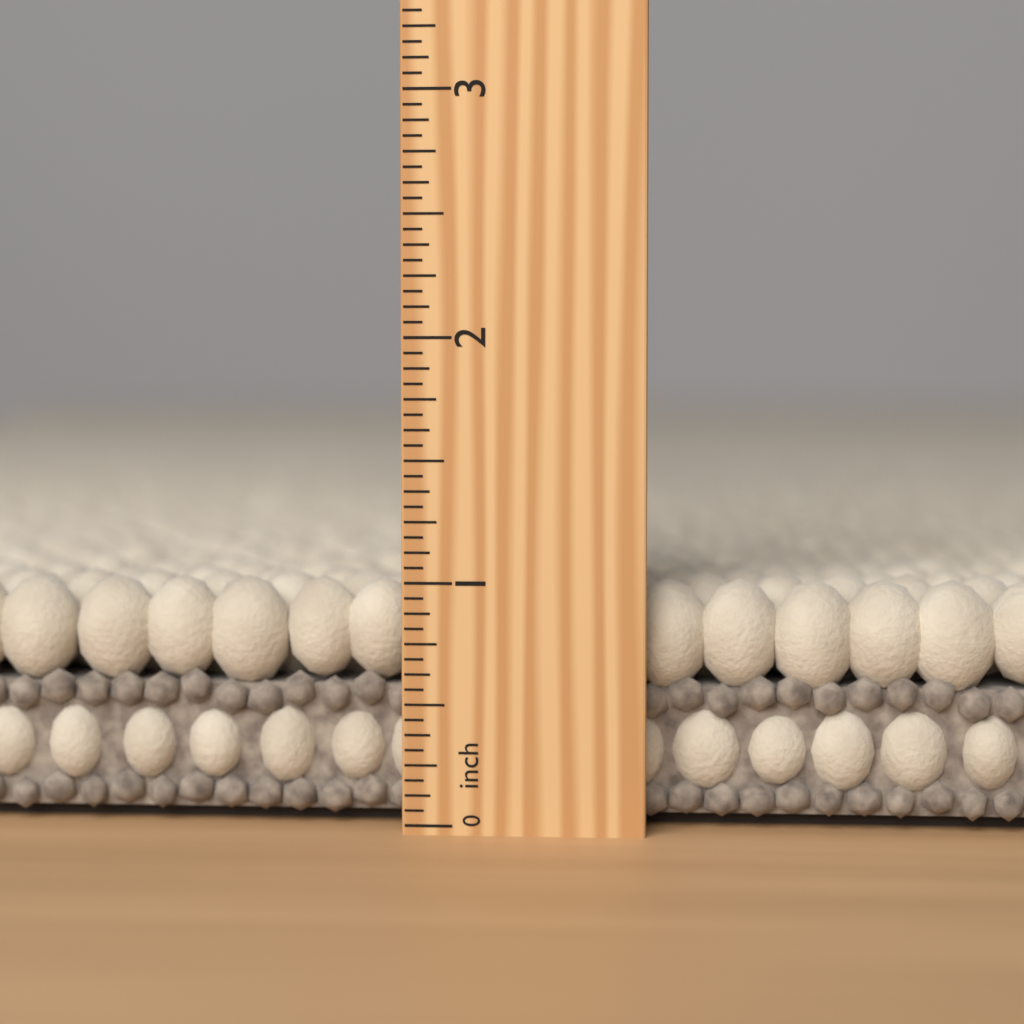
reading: 1.0000 inch
